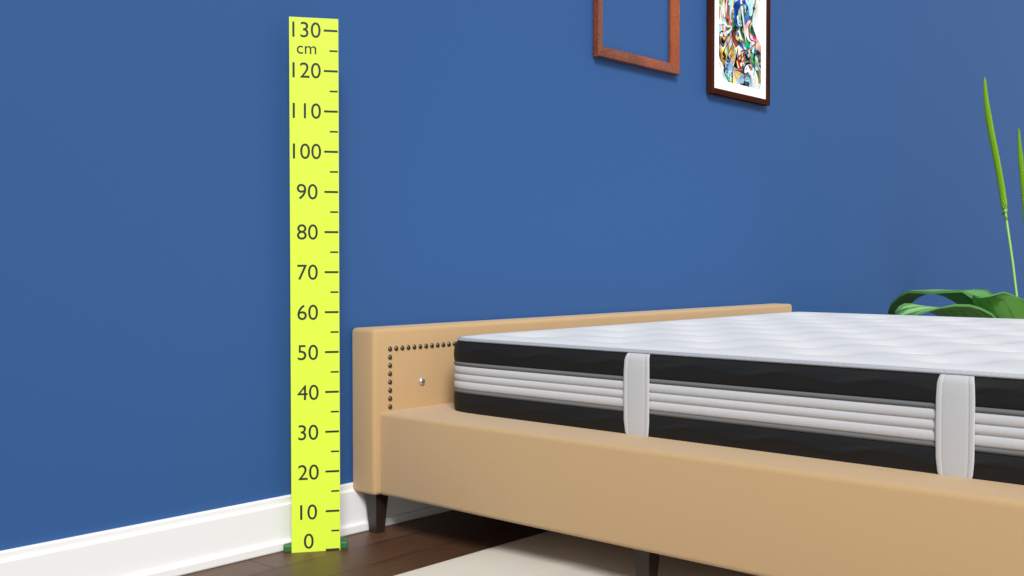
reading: 55 cm
